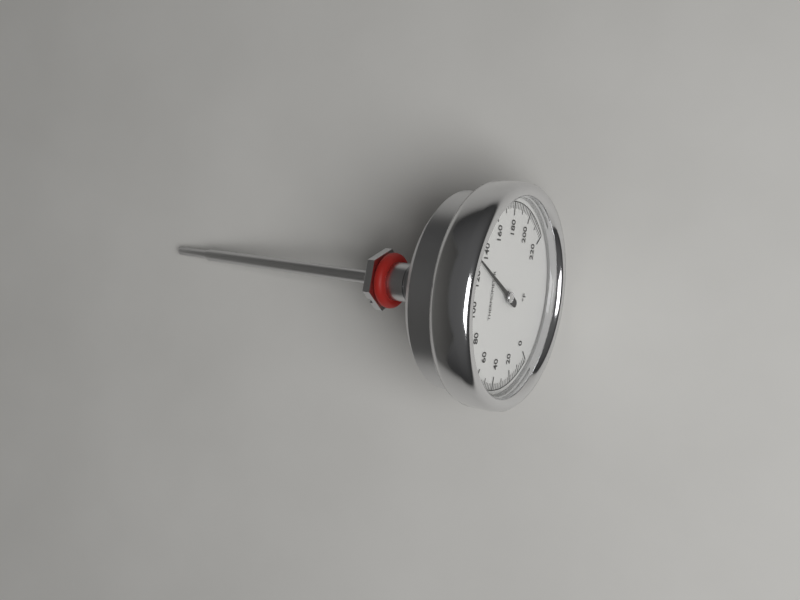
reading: 130 °F
